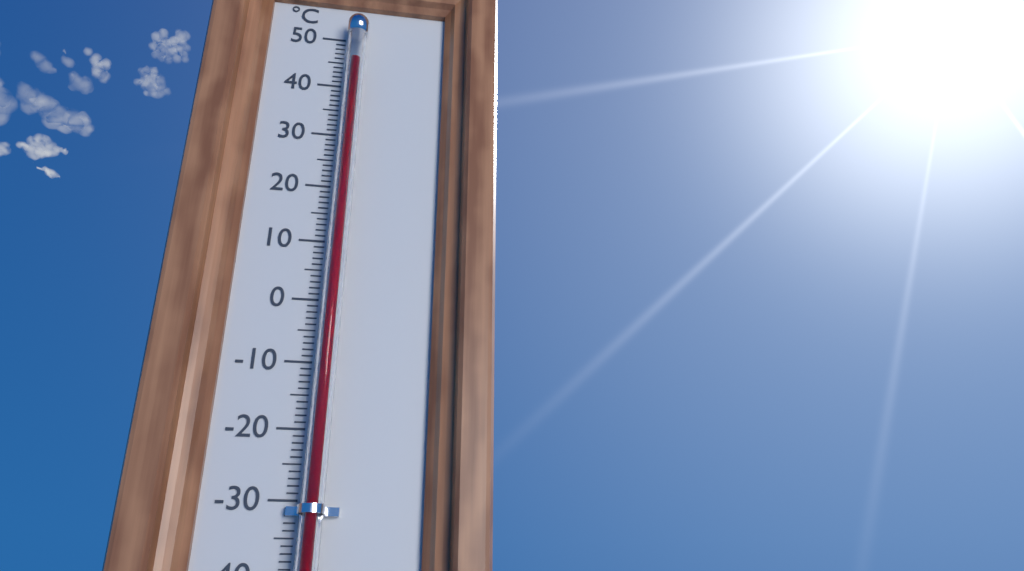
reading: 44 °C
